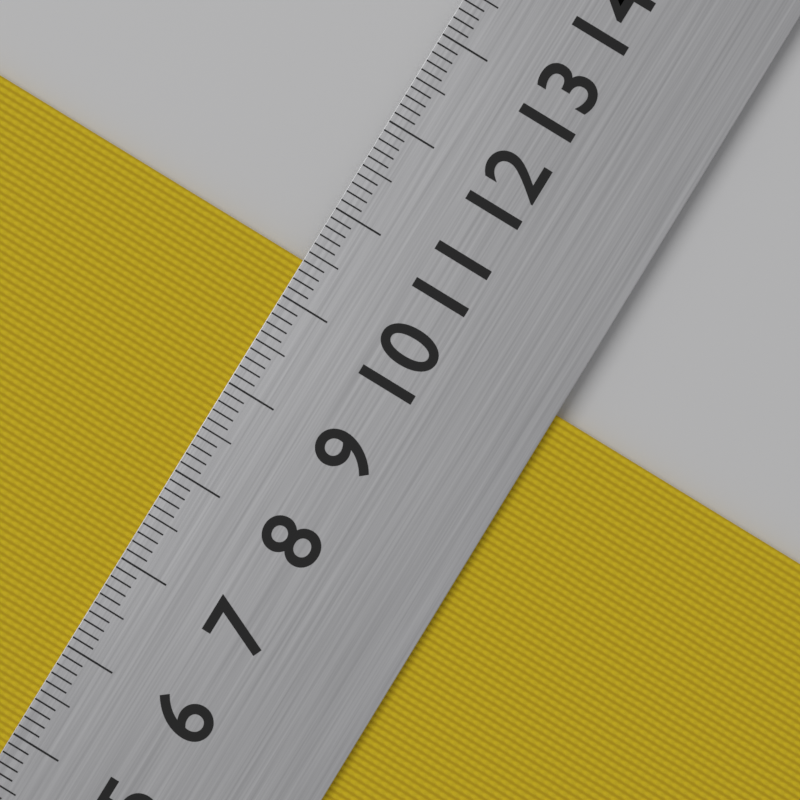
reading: 10.4 cm
